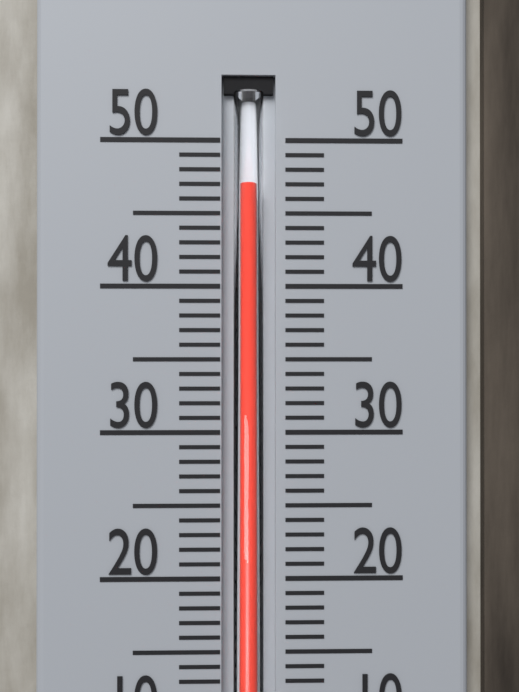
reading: 47 °C
